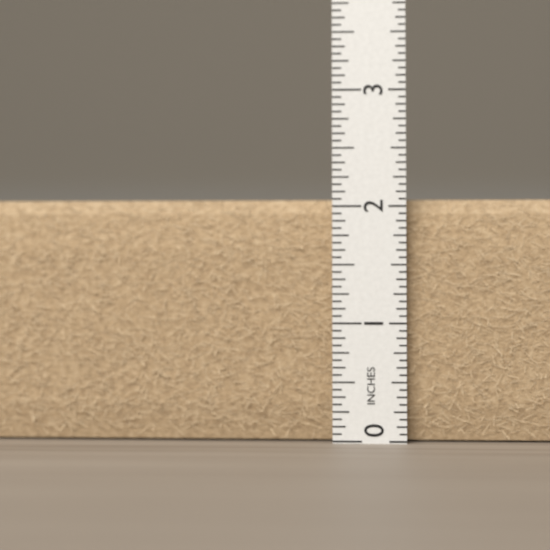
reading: 2.0625 in
